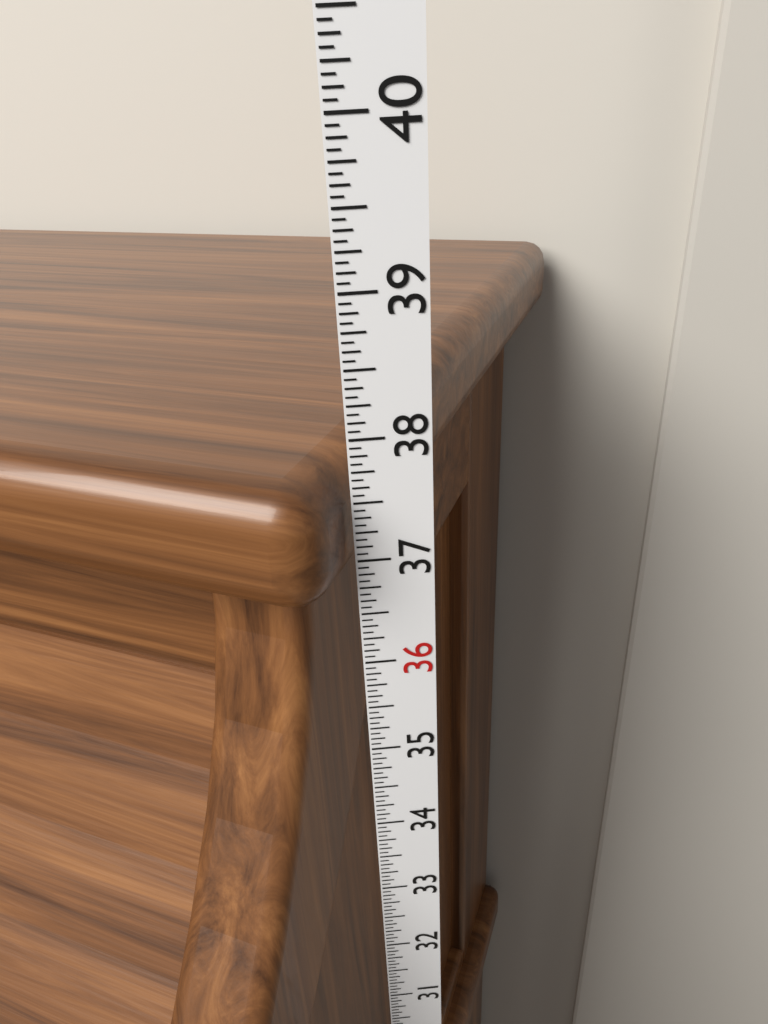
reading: 37.8125 in
